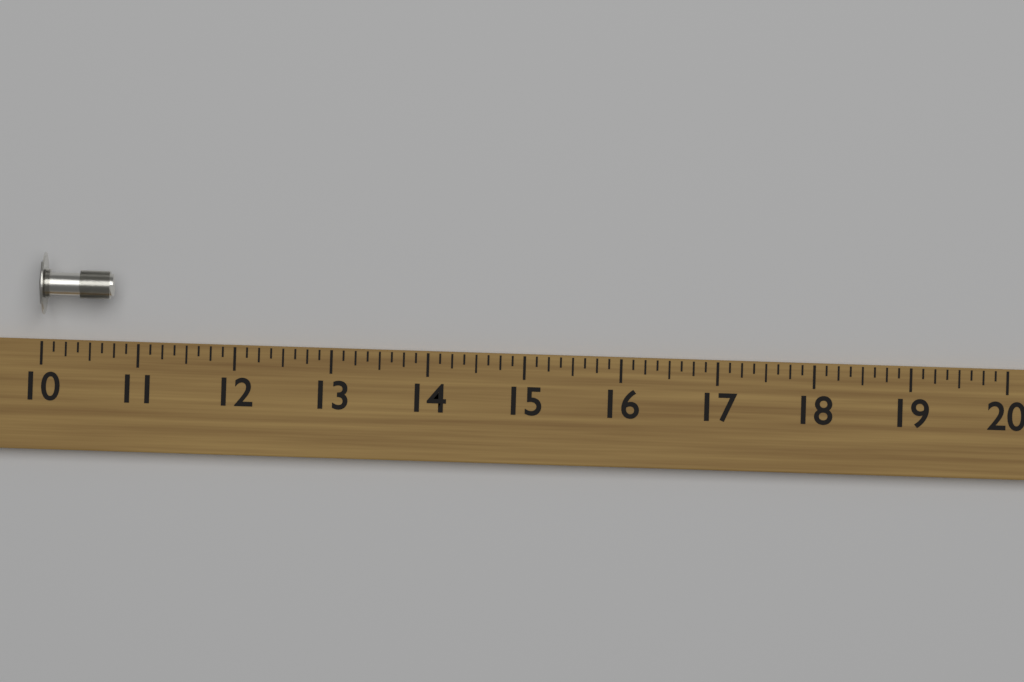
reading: 10.750 (no unit)
